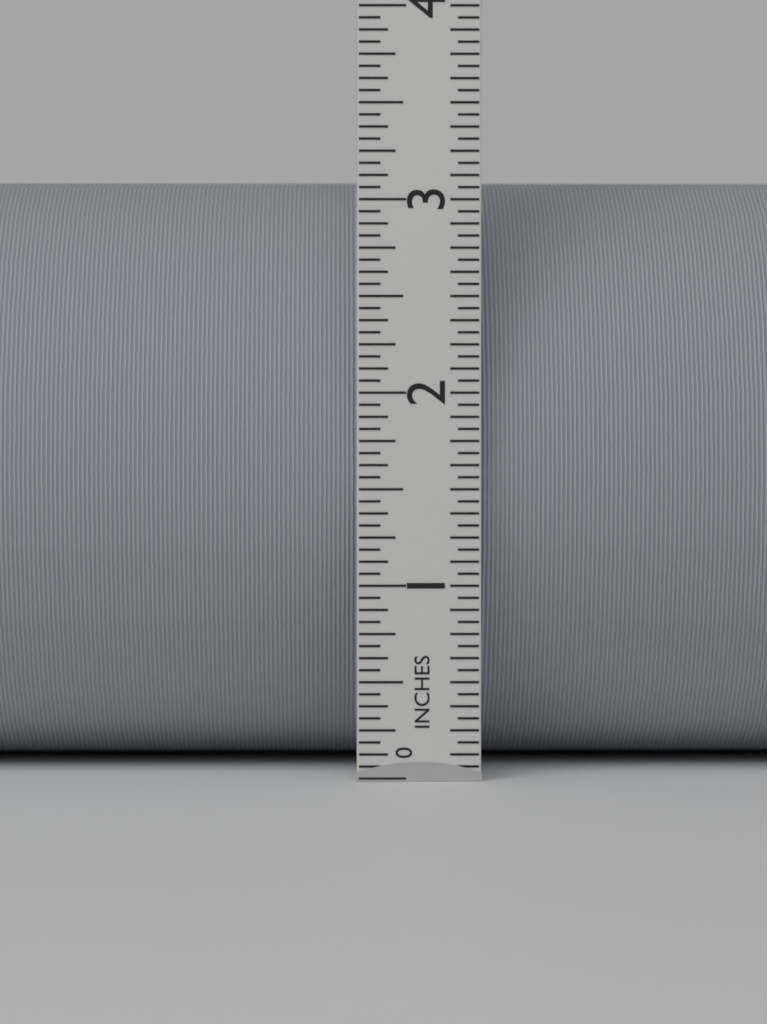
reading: 3.1875 in
